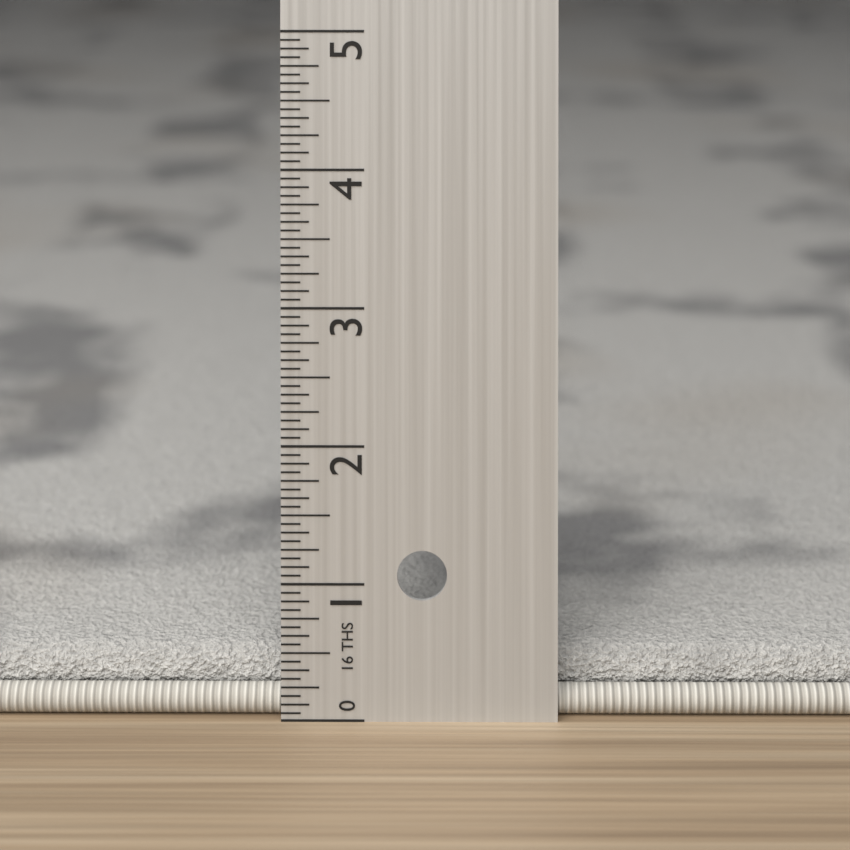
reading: 0.4375 in
